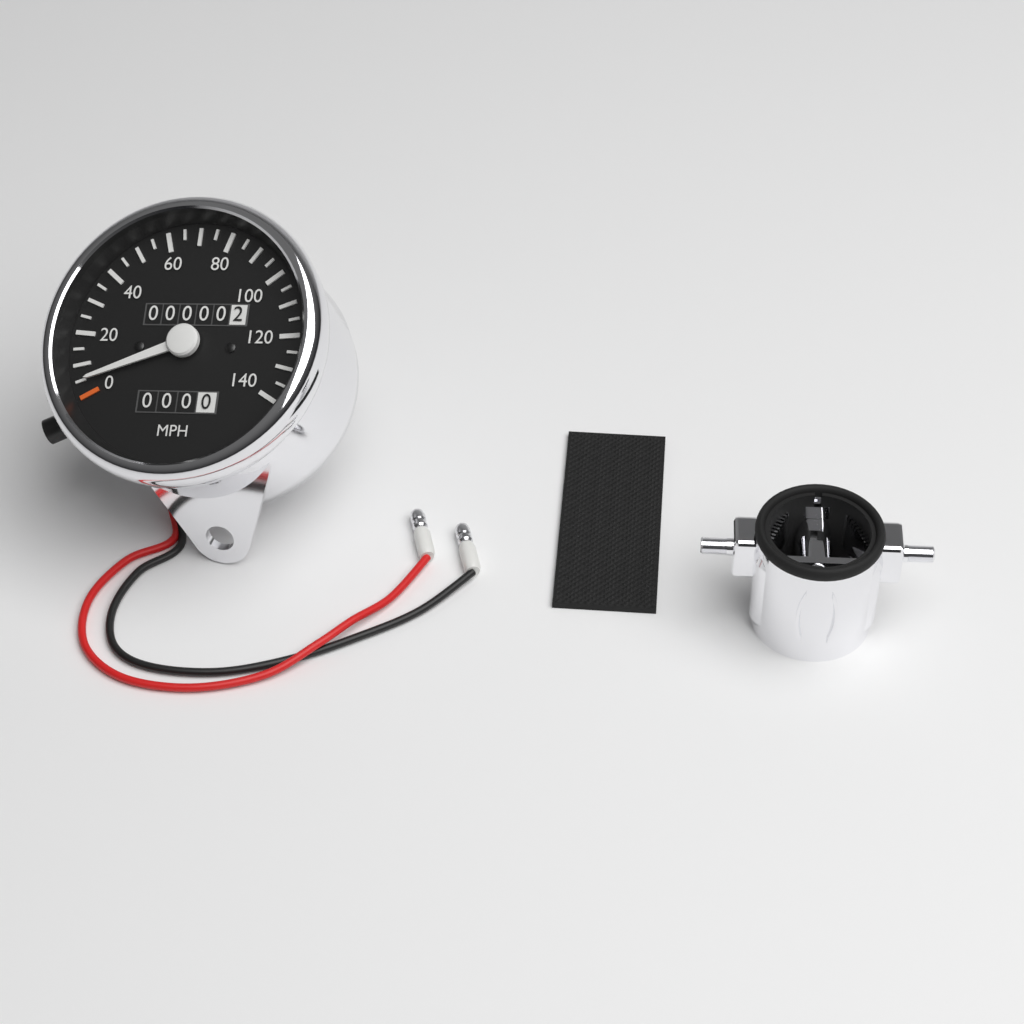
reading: 5 MPH
